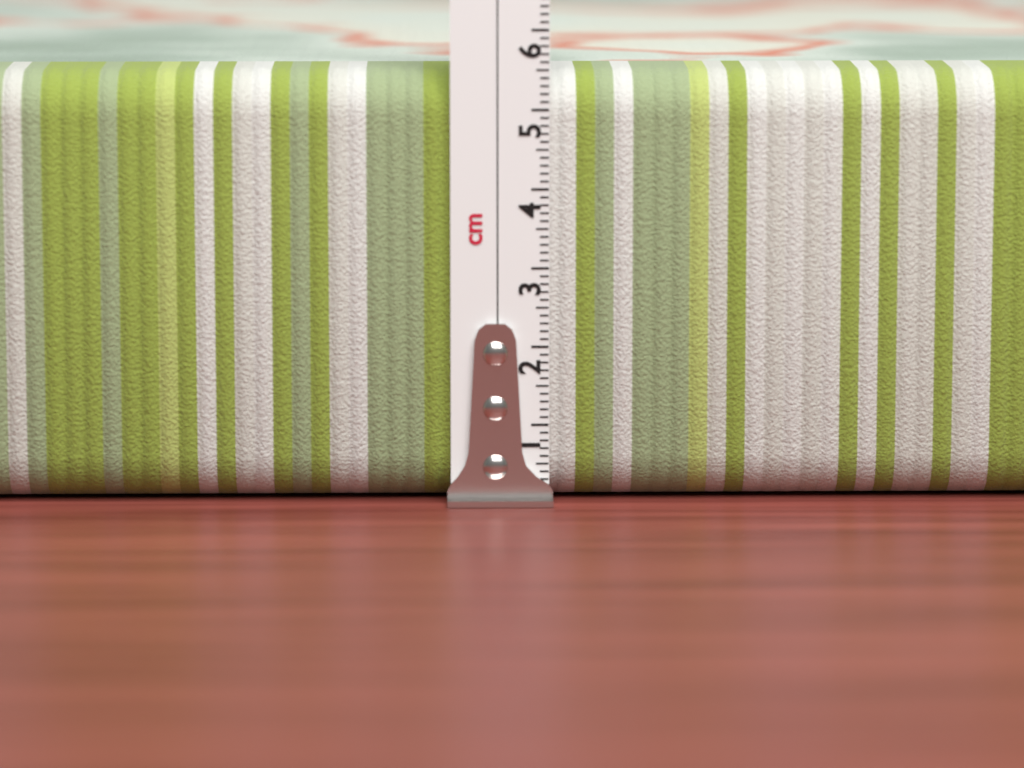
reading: 5.5 cm
